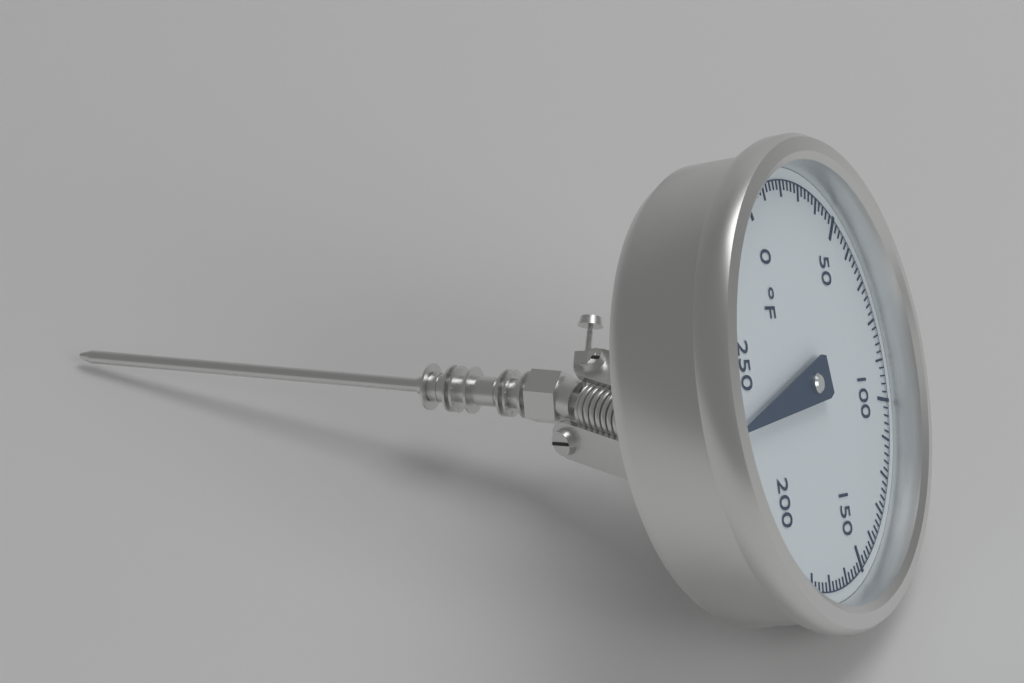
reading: 232 °F
